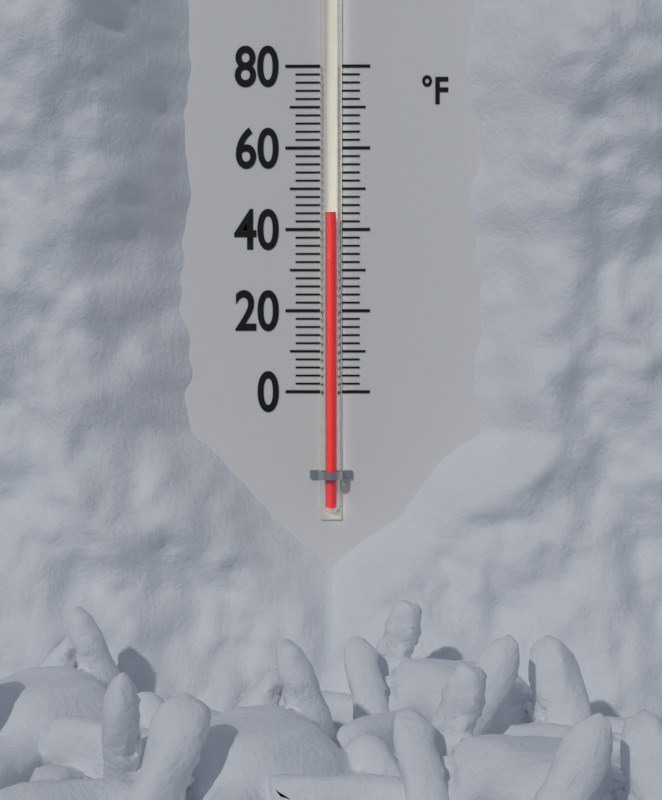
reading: 44 °F
